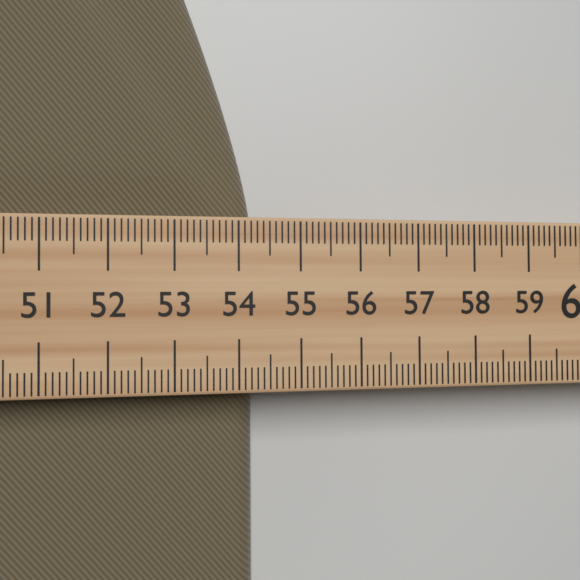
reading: 54.3 (no unit)
